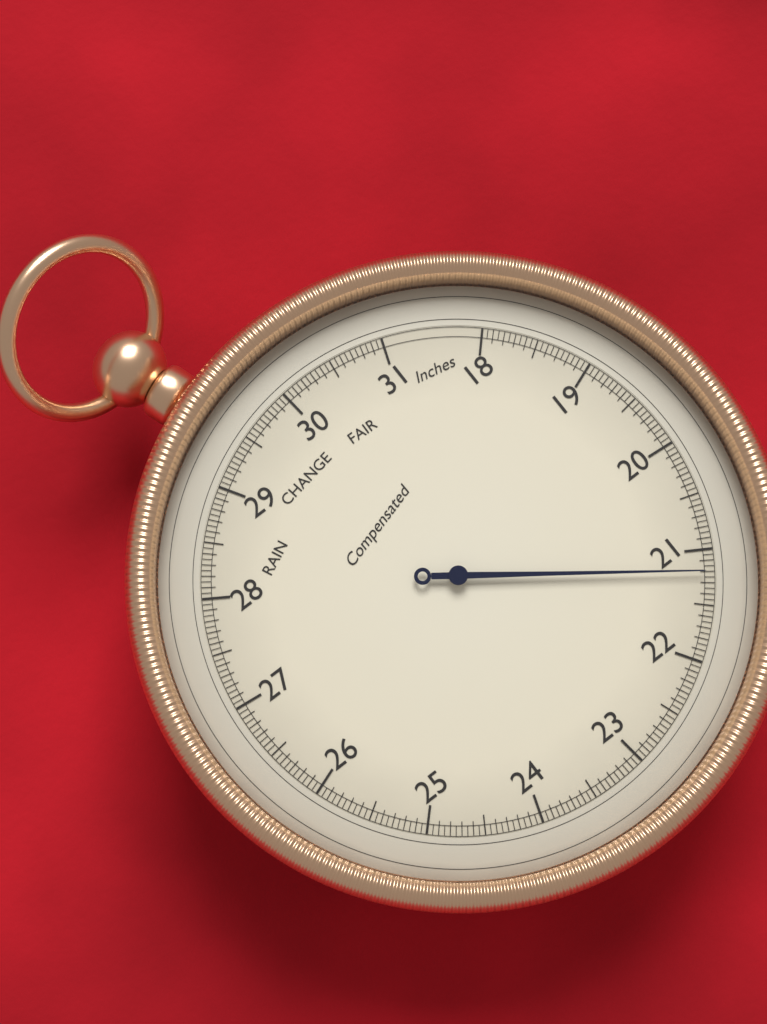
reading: 21.20 inHg
